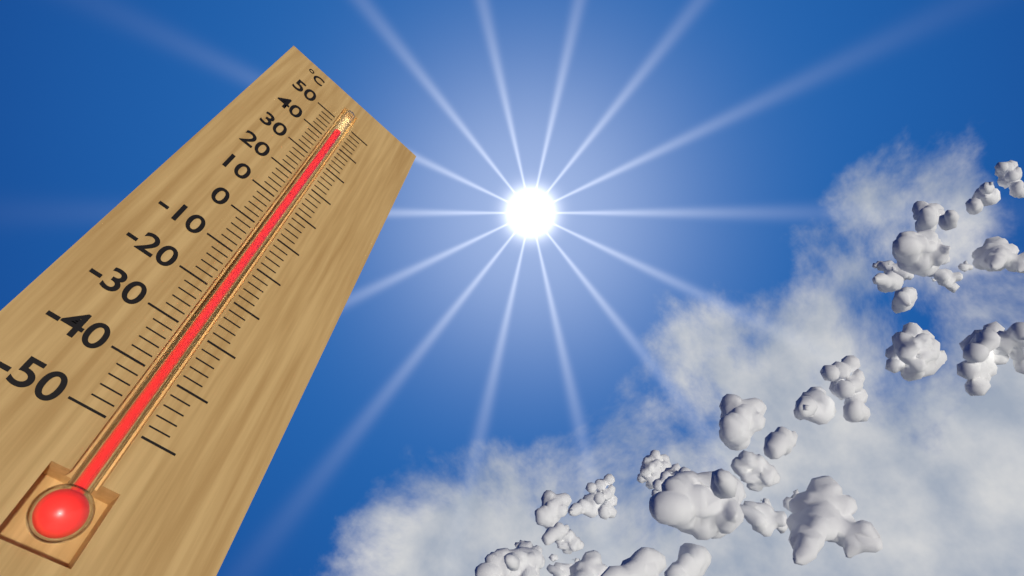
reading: 45 °C
